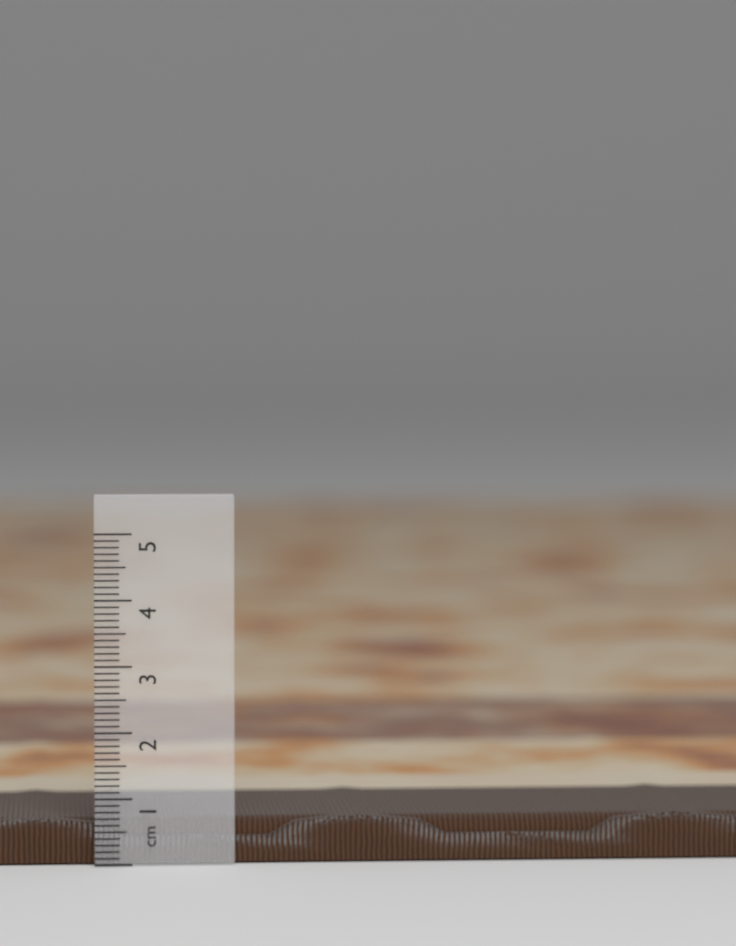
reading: 0.7 cm
